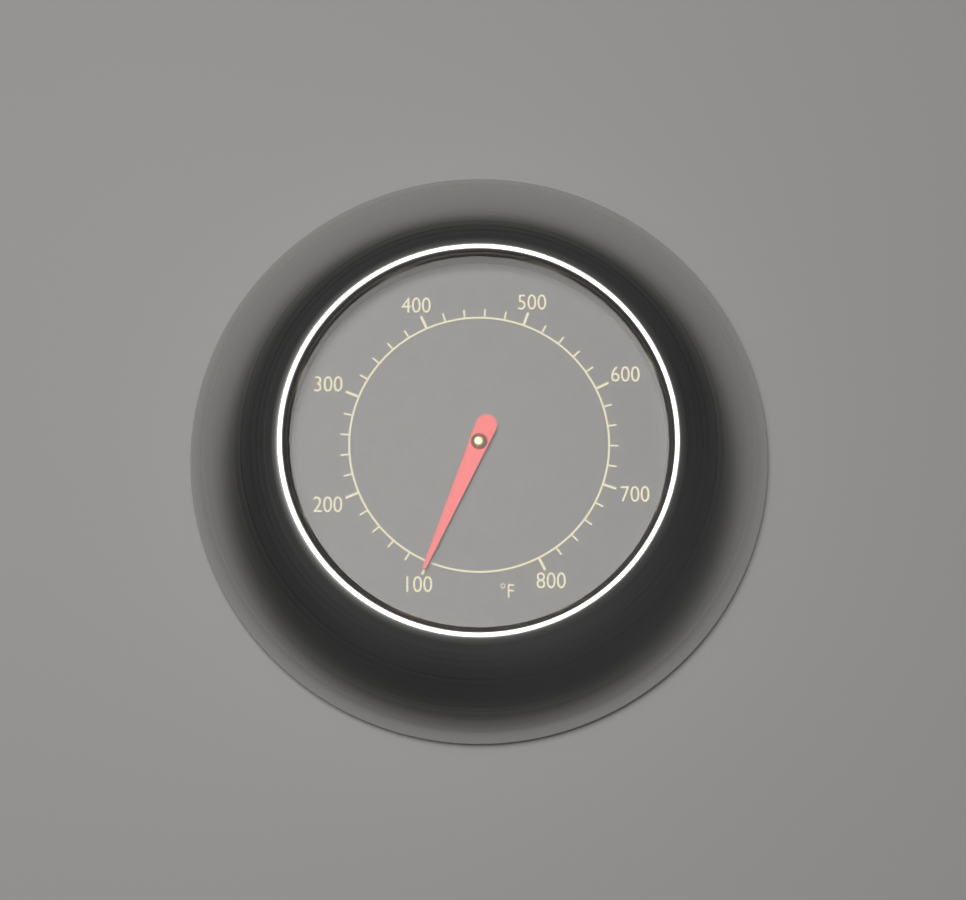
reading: 100 °F
